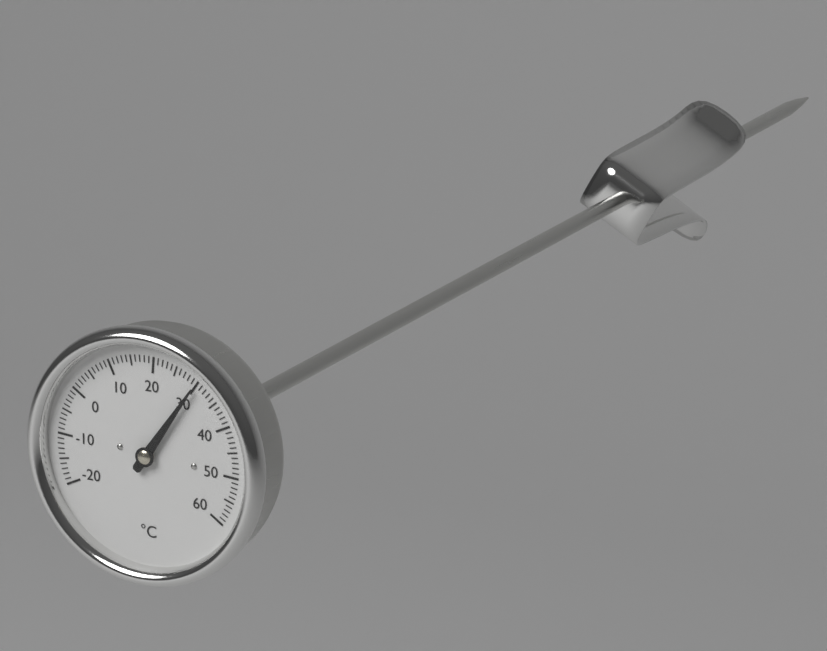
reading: 30 °C
